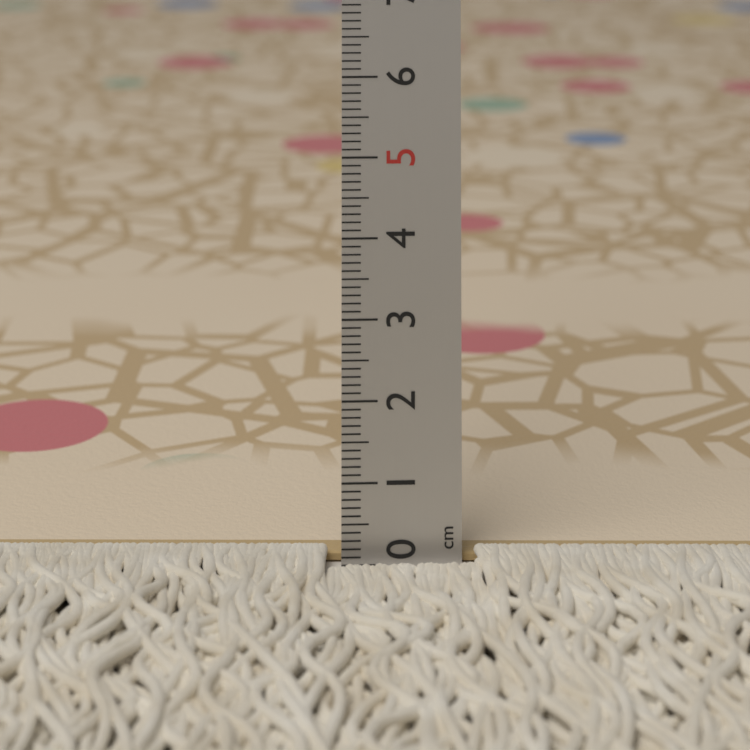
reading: 0.1 cm
